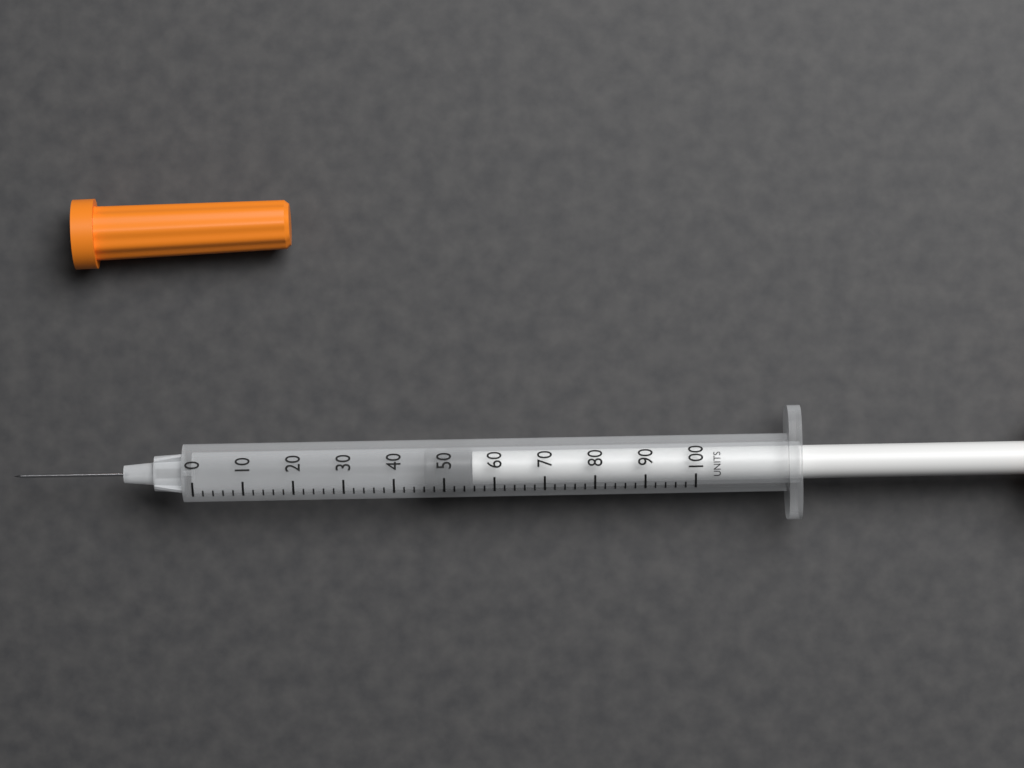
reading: 46 units
